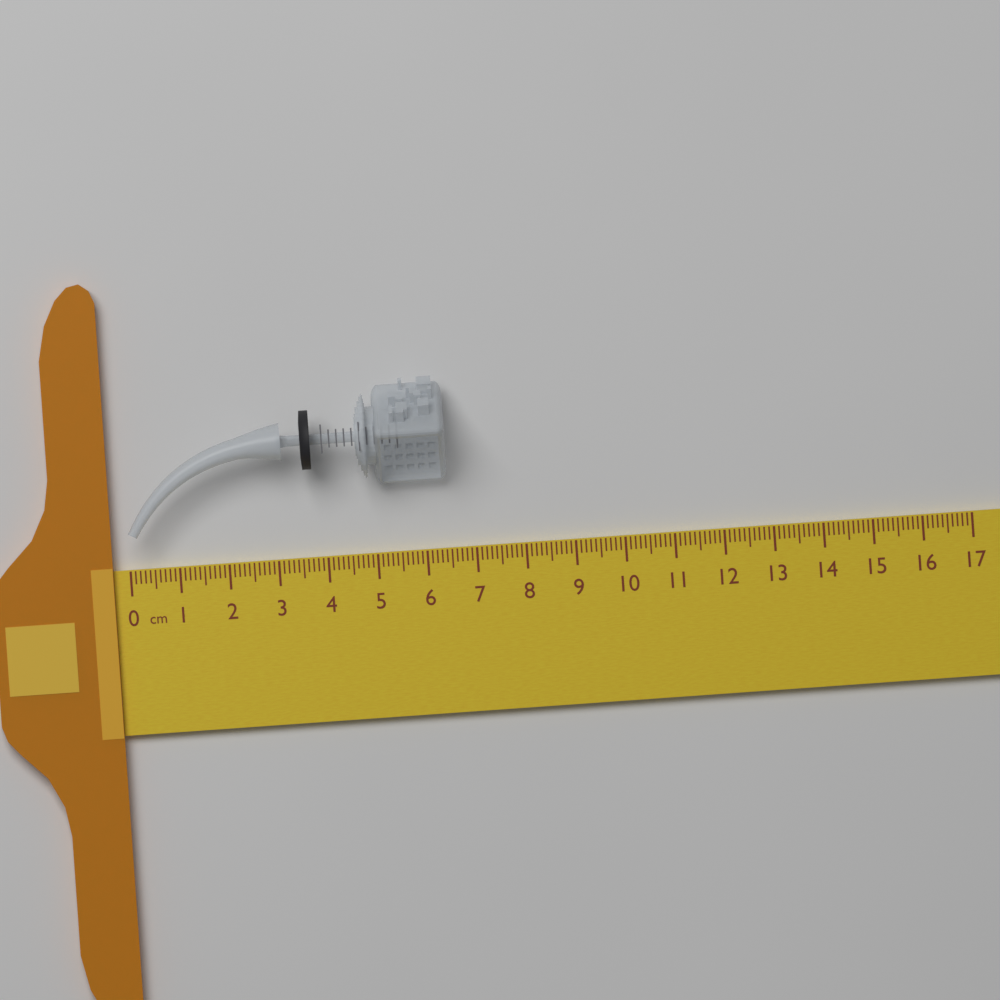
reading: 6.5 cm
